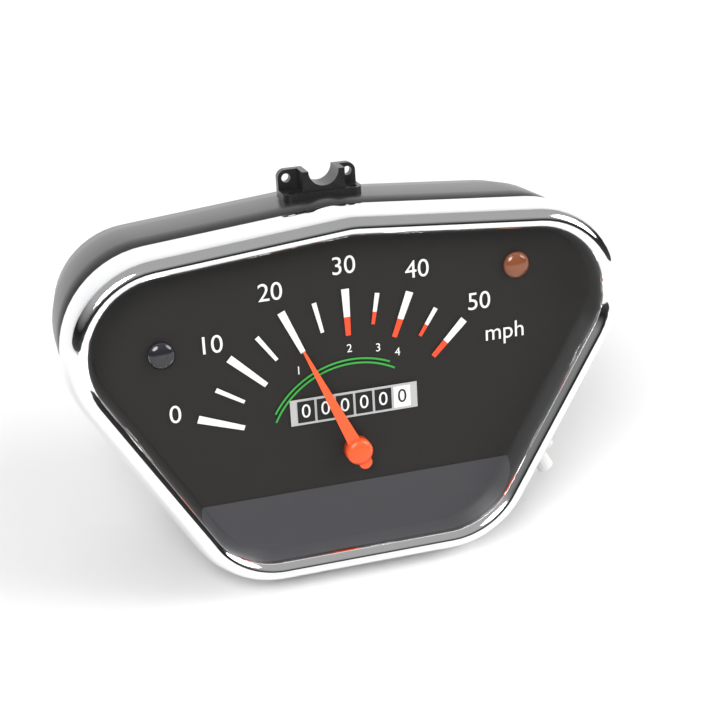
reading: 20 mph
